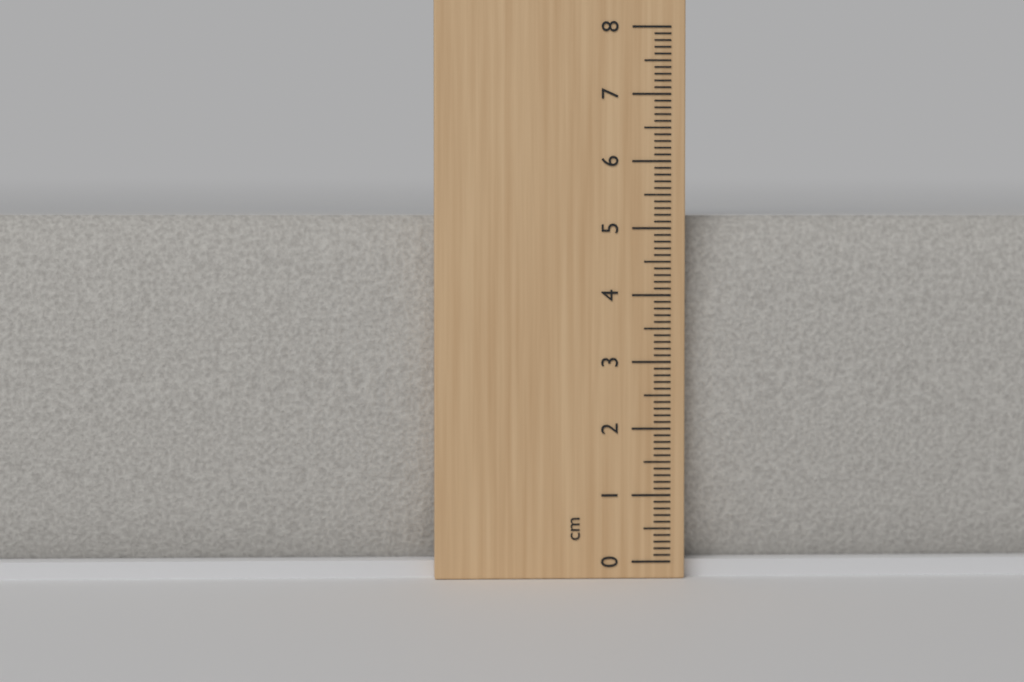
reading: 5.2 cm
